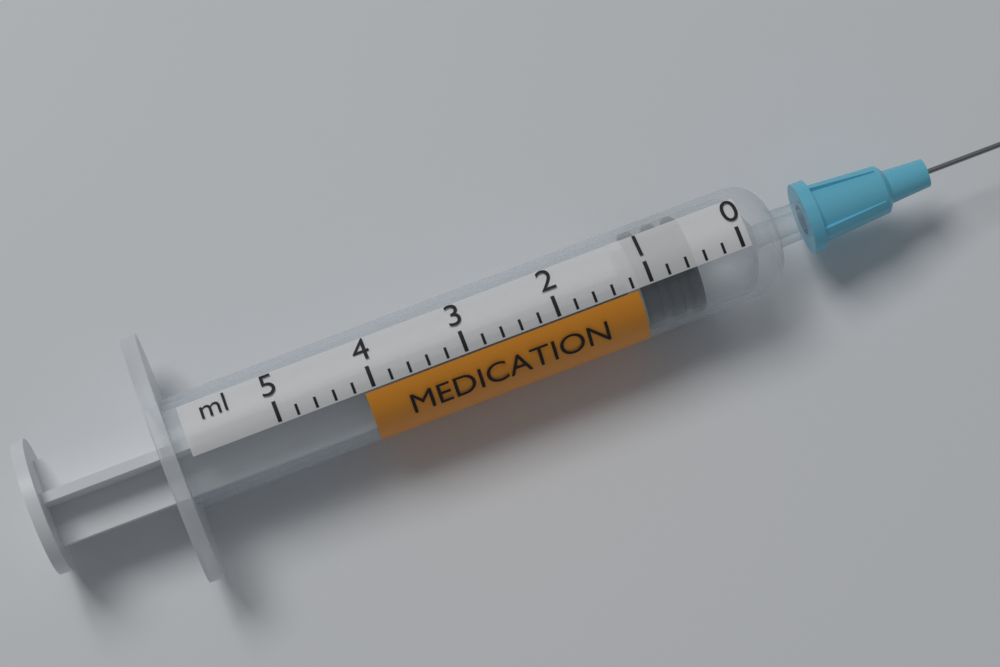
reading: 0.5 ml
